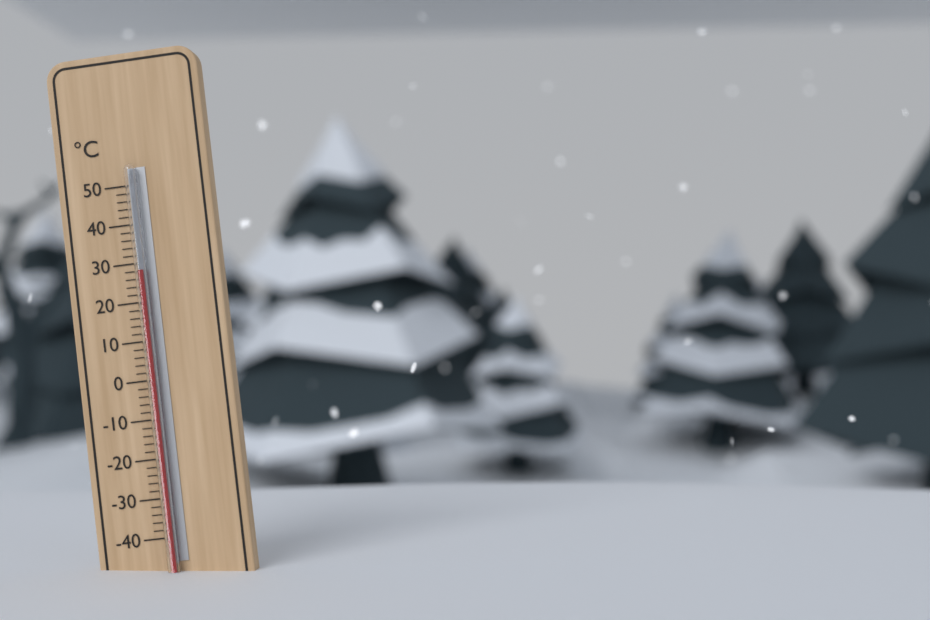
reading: 28 °C
